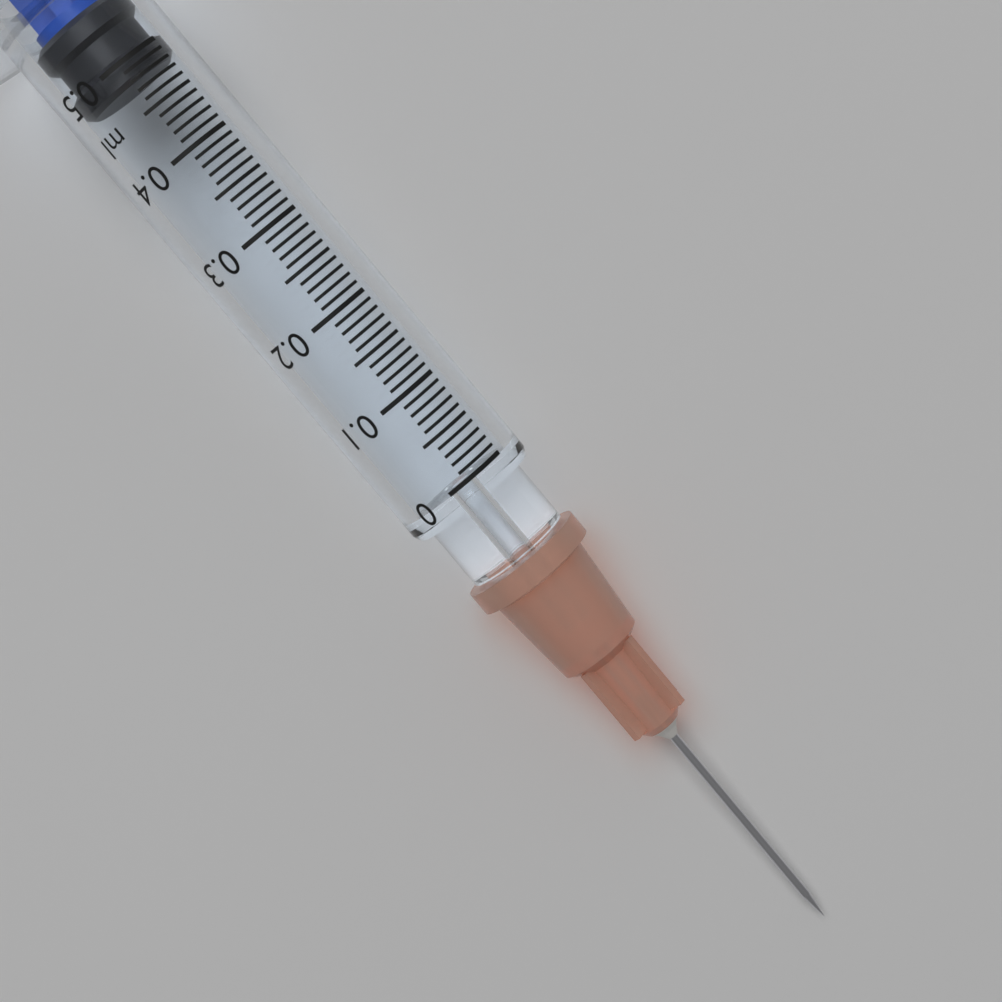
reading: 0.48 ml
